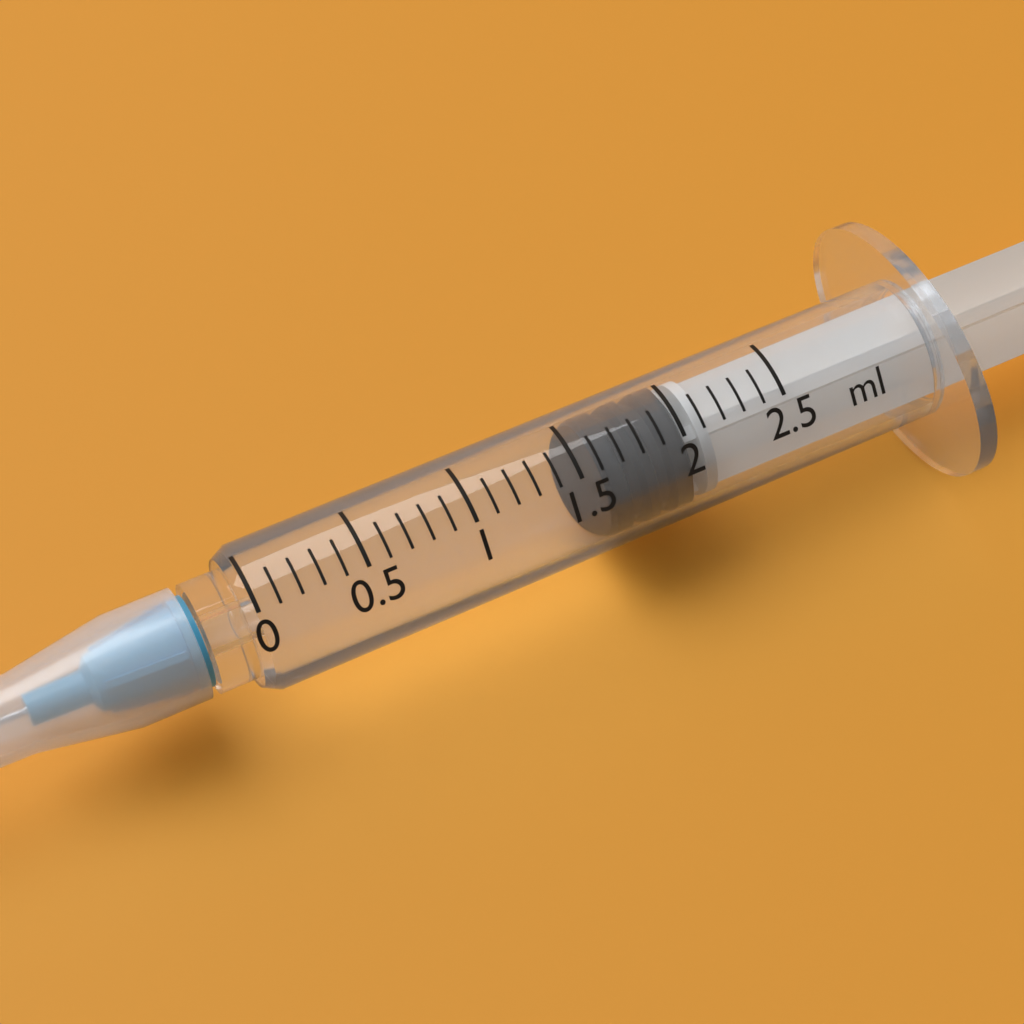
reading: 1.6 ml
